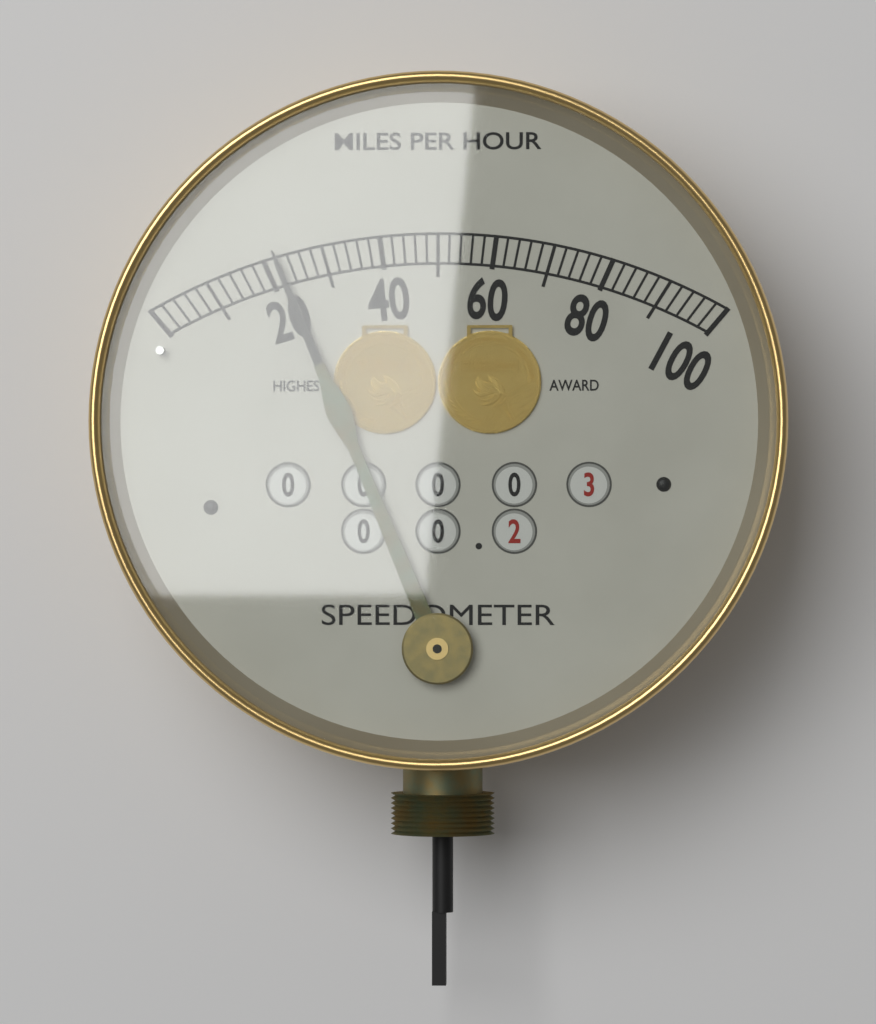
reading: 22 mph
